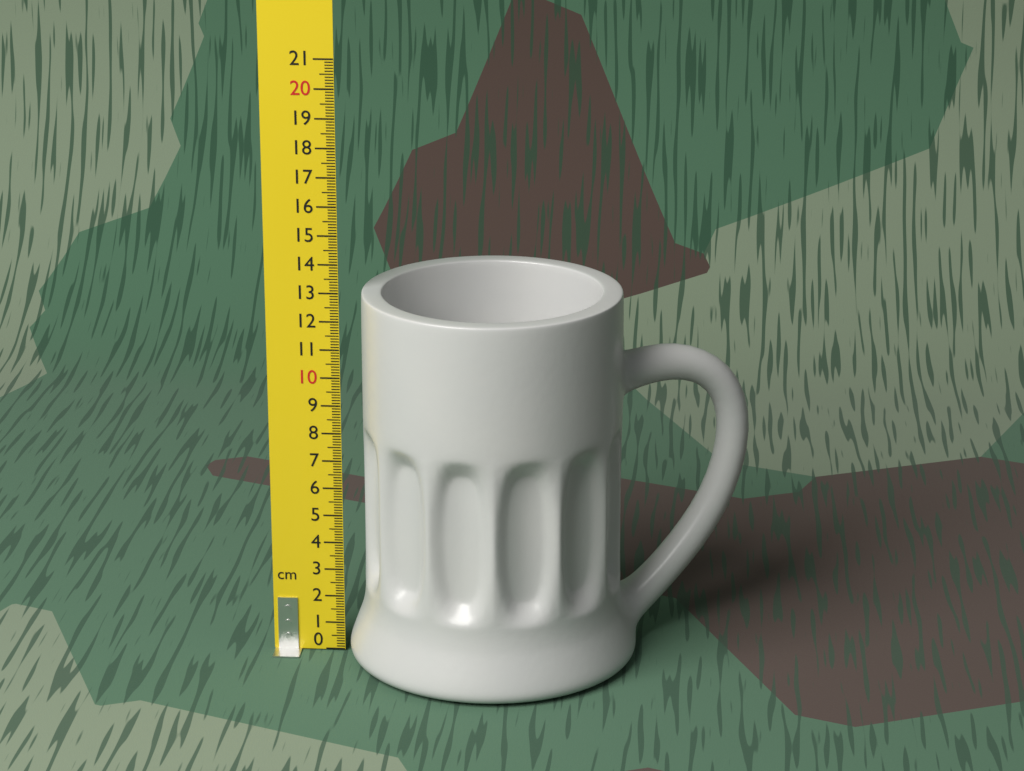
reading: 13.1 cm
